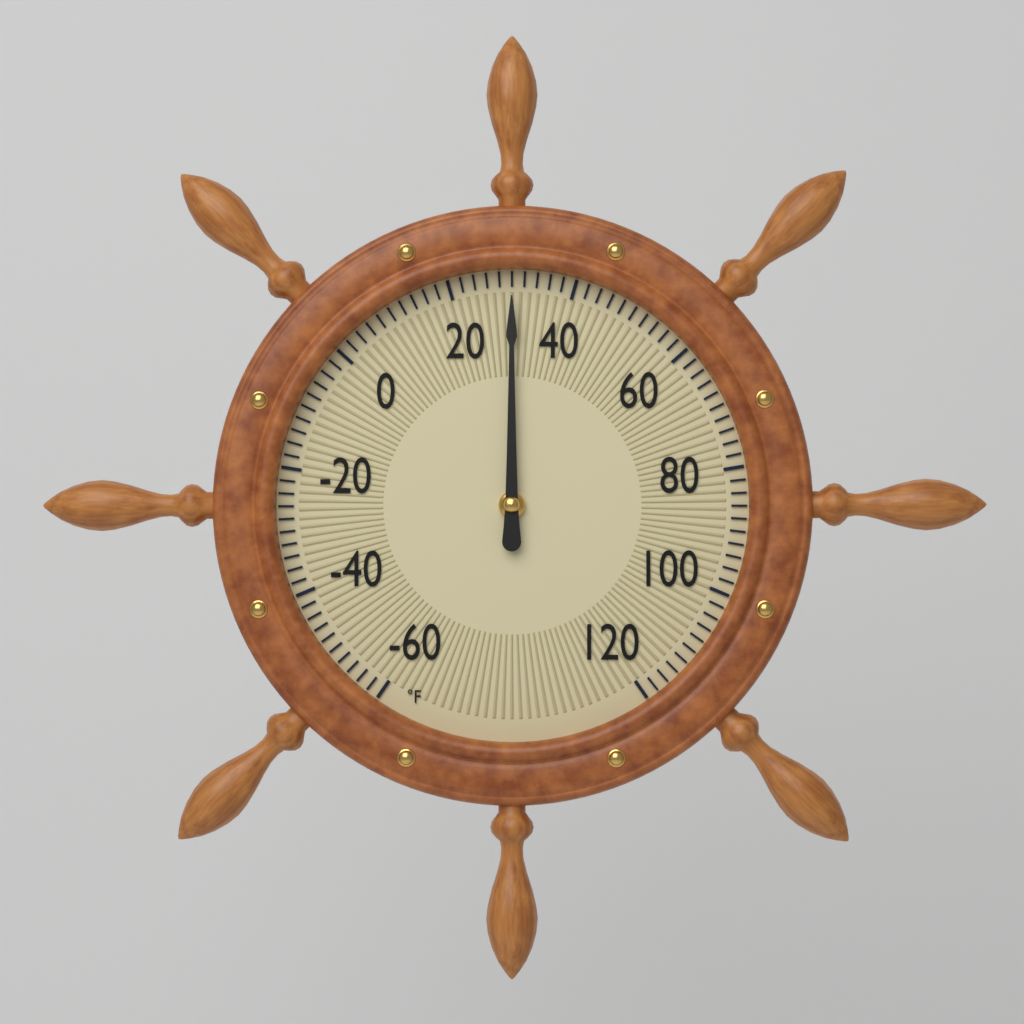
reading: 30 °F
